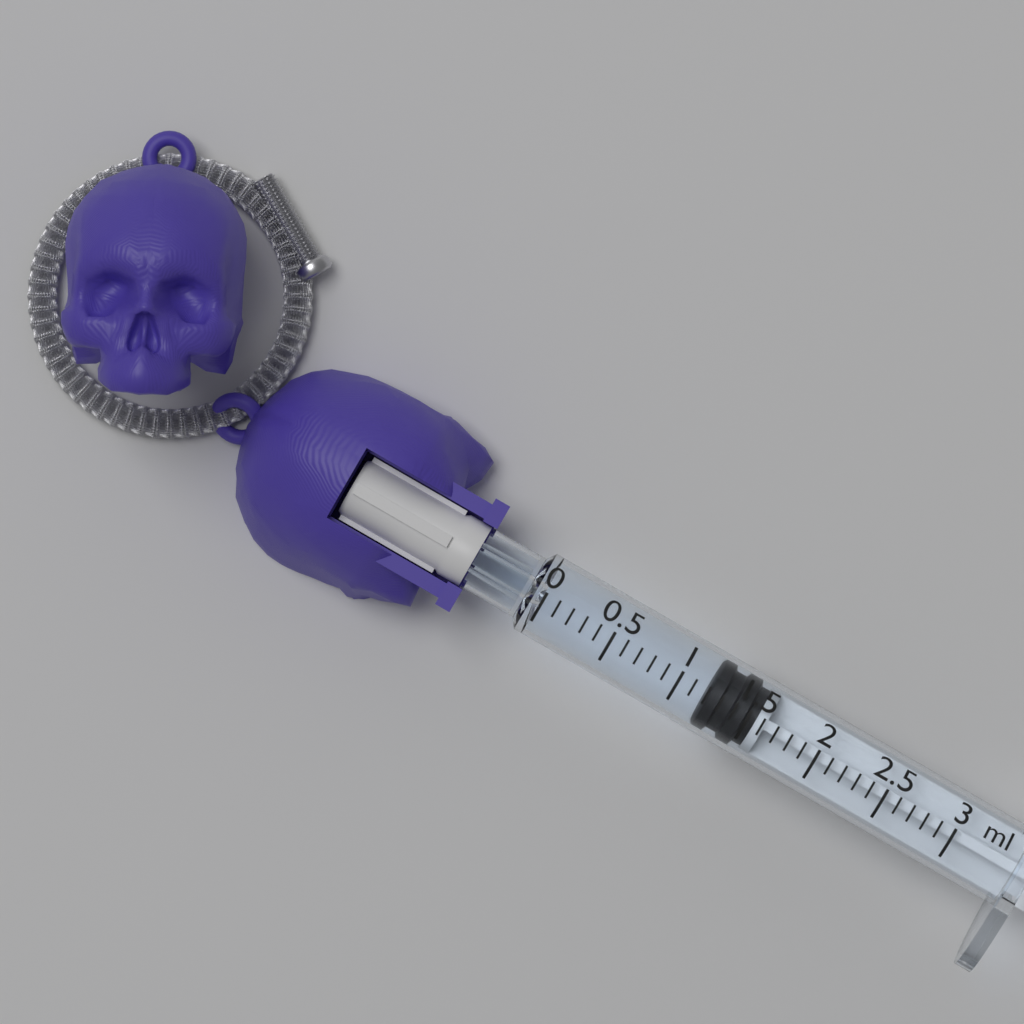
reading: 1.2 ml
